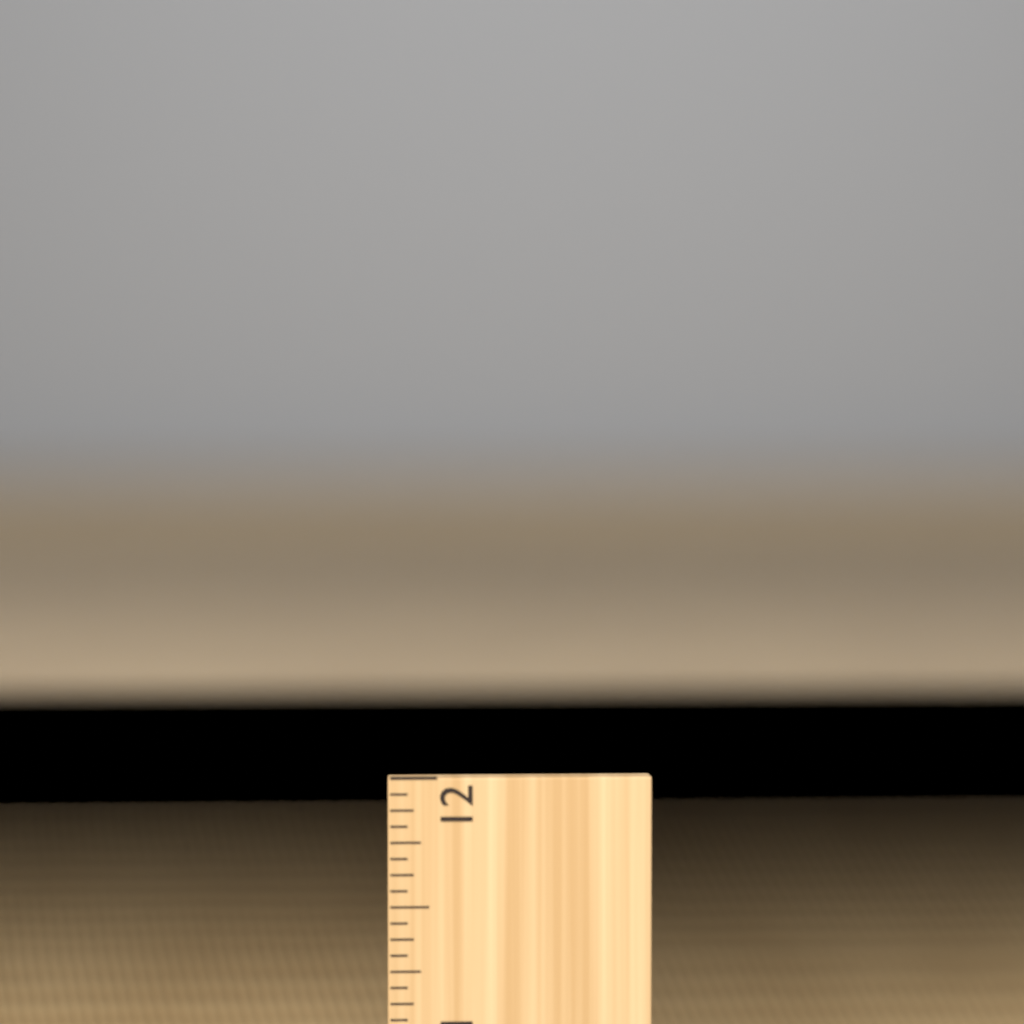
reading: 11.8125 in
